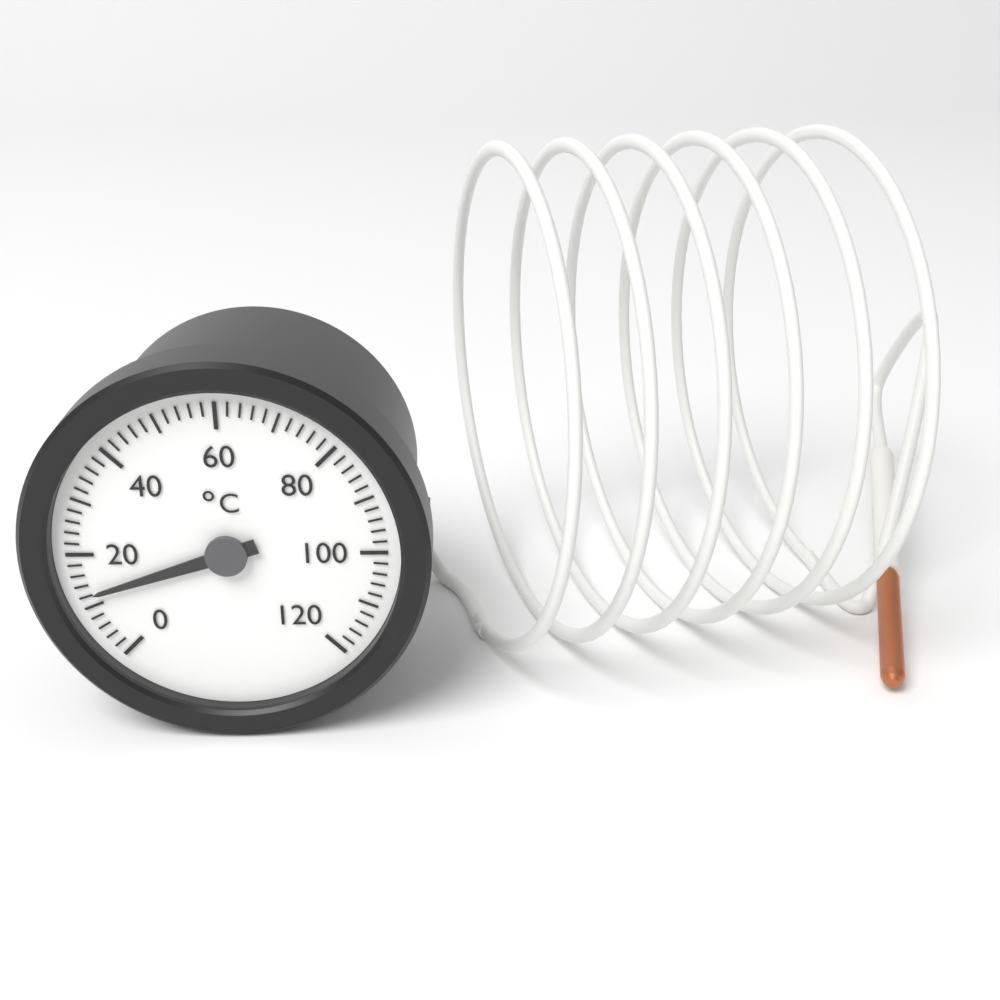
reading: 12 °C
